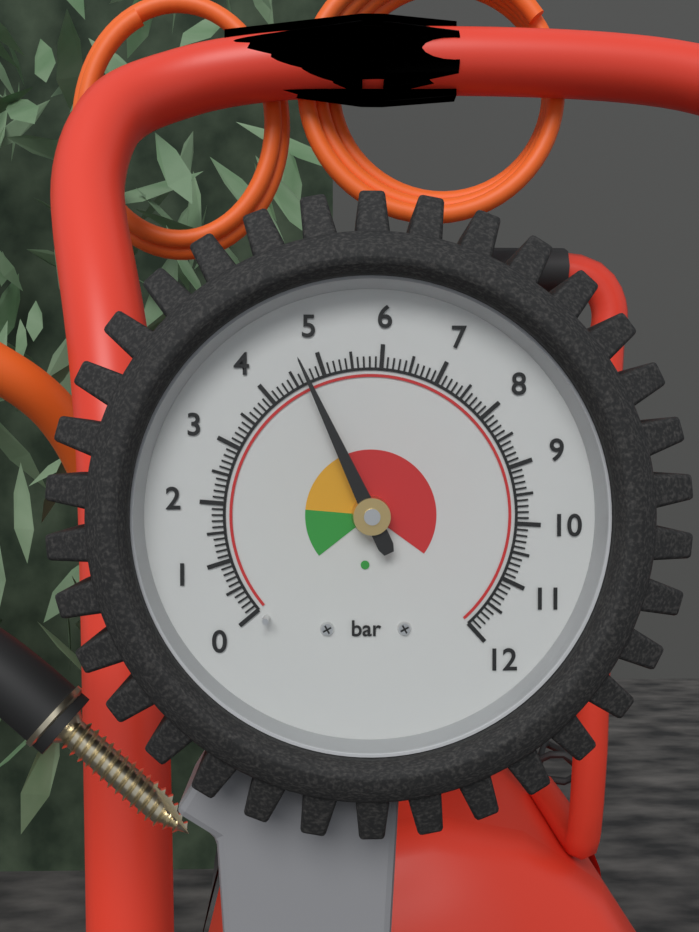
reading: 4.7 bar
